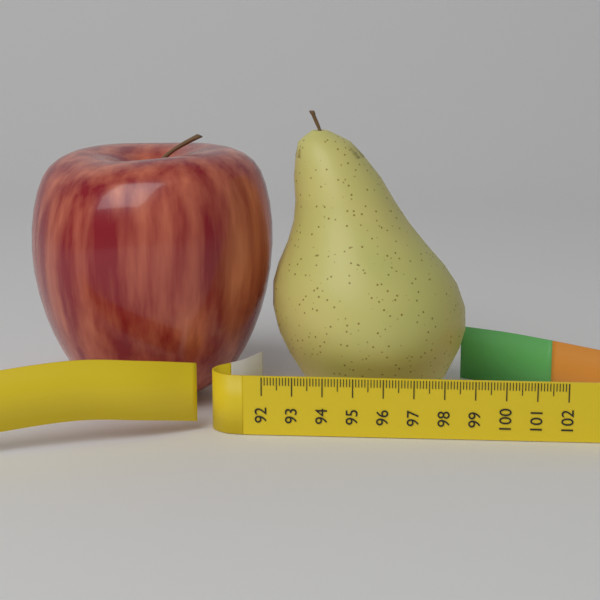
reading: 98.8 (no unit)
